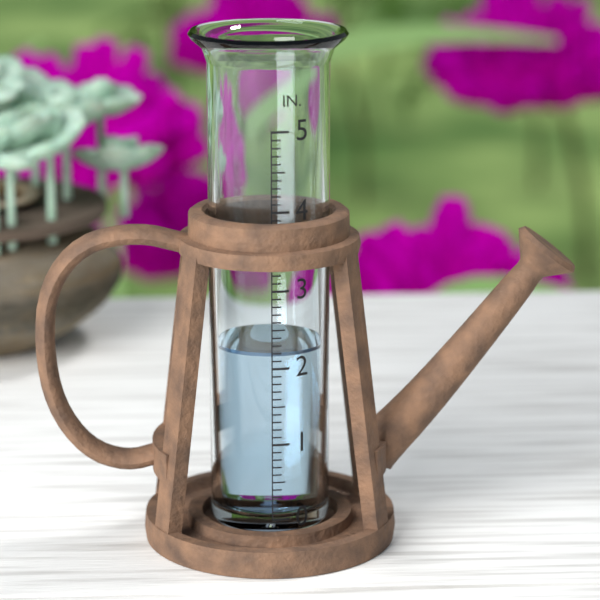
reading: 2.2 in
